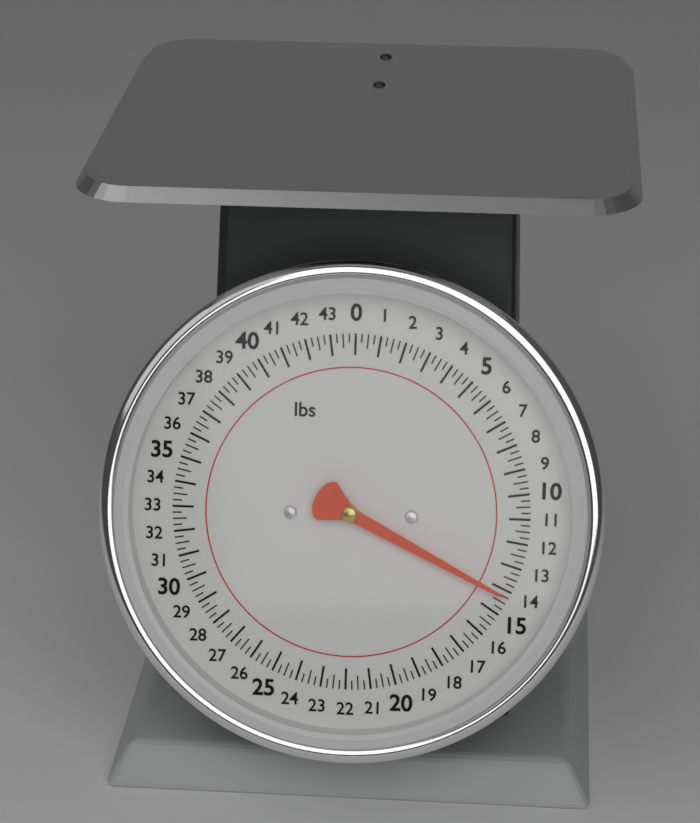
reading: 14.25 lbs
